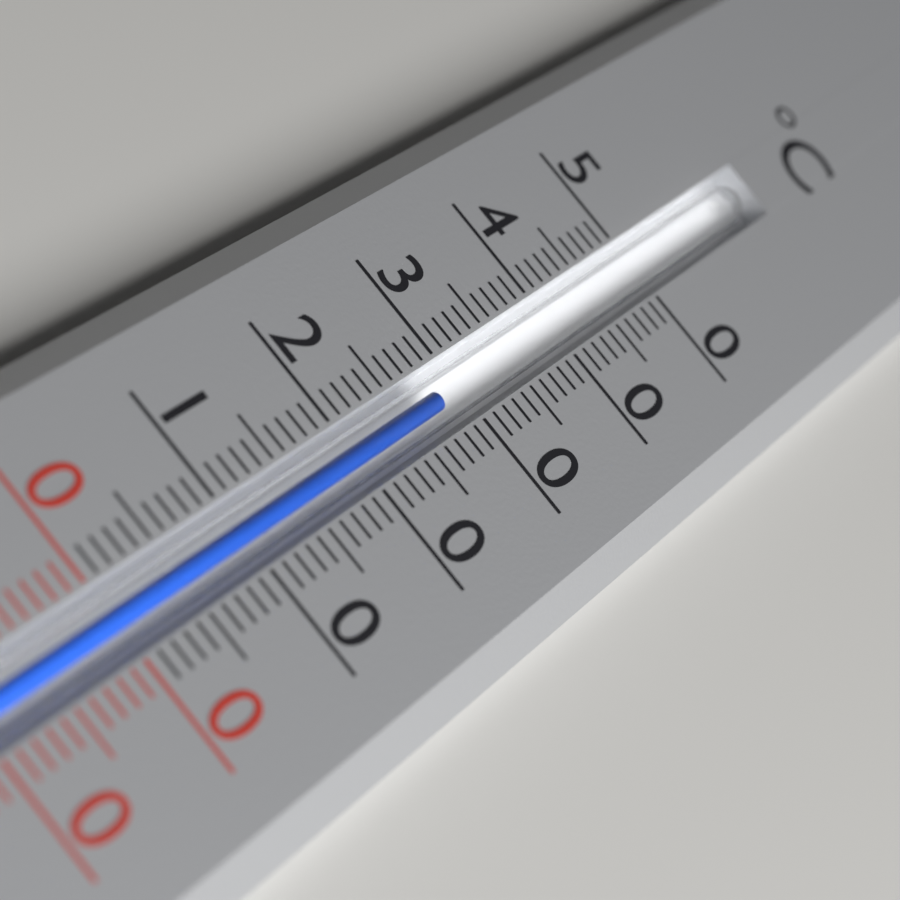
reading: 28 °C
